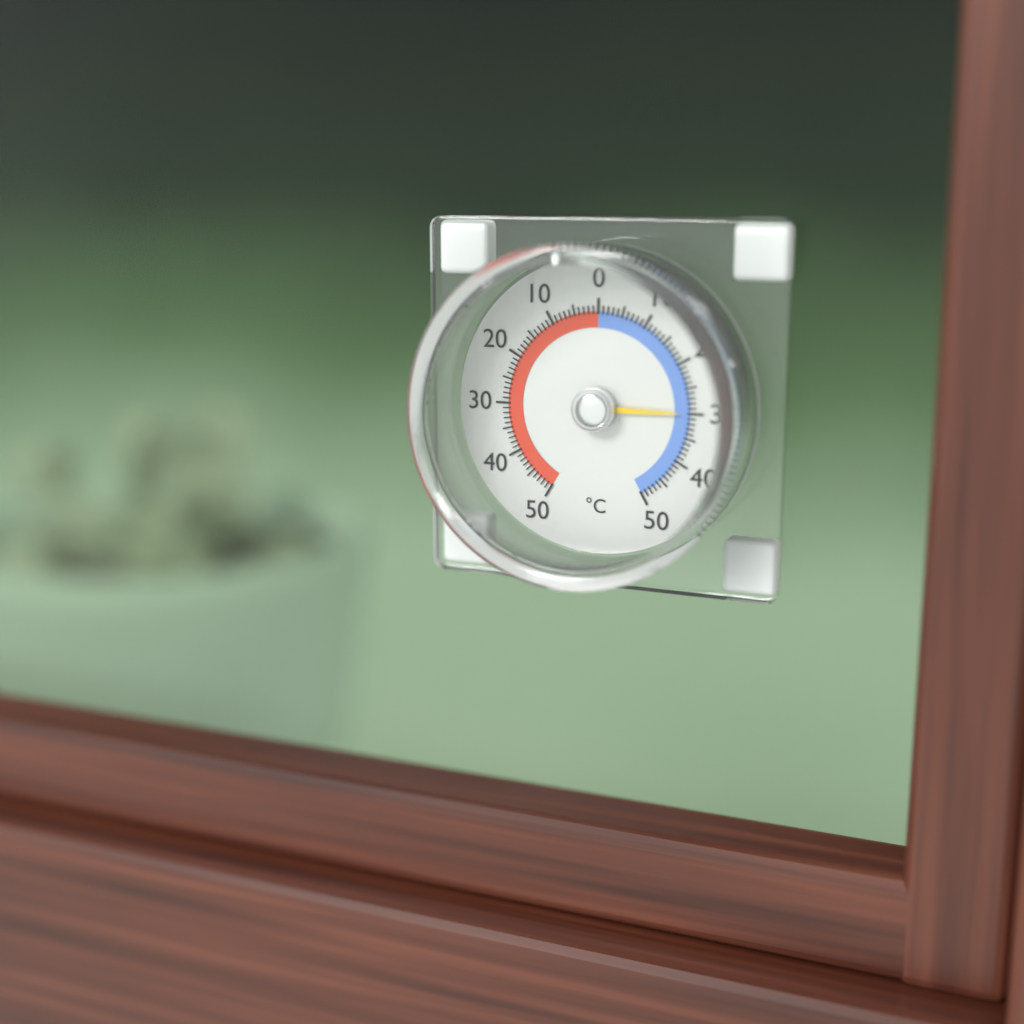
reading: -30 °C
